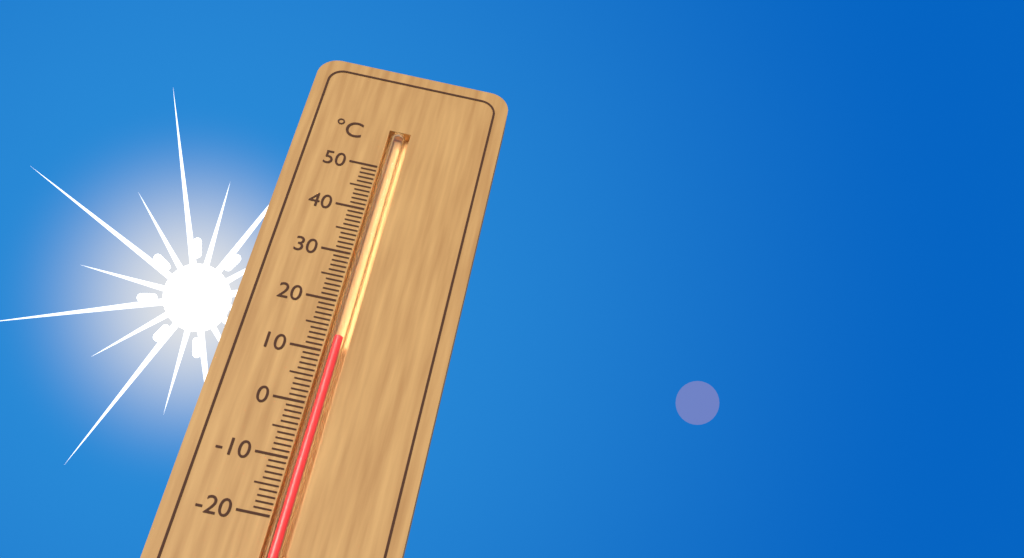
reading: 13 °C
